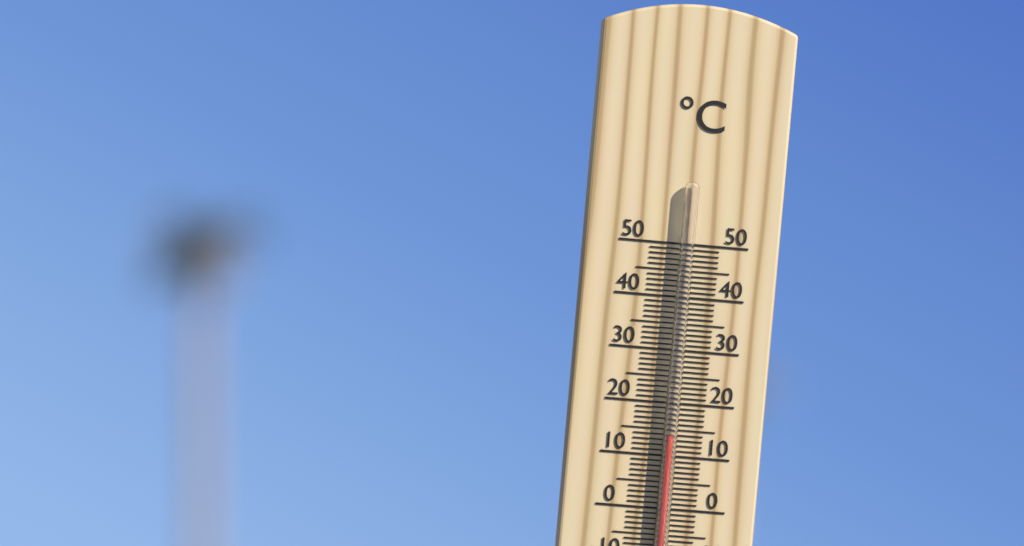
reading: 14 °C
